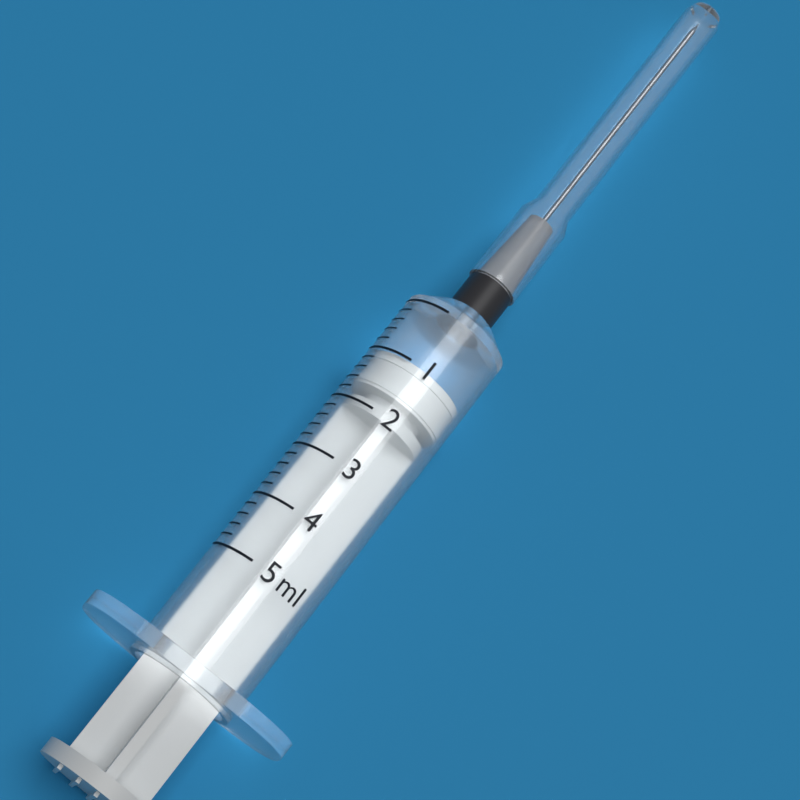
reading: 1.0 ml
